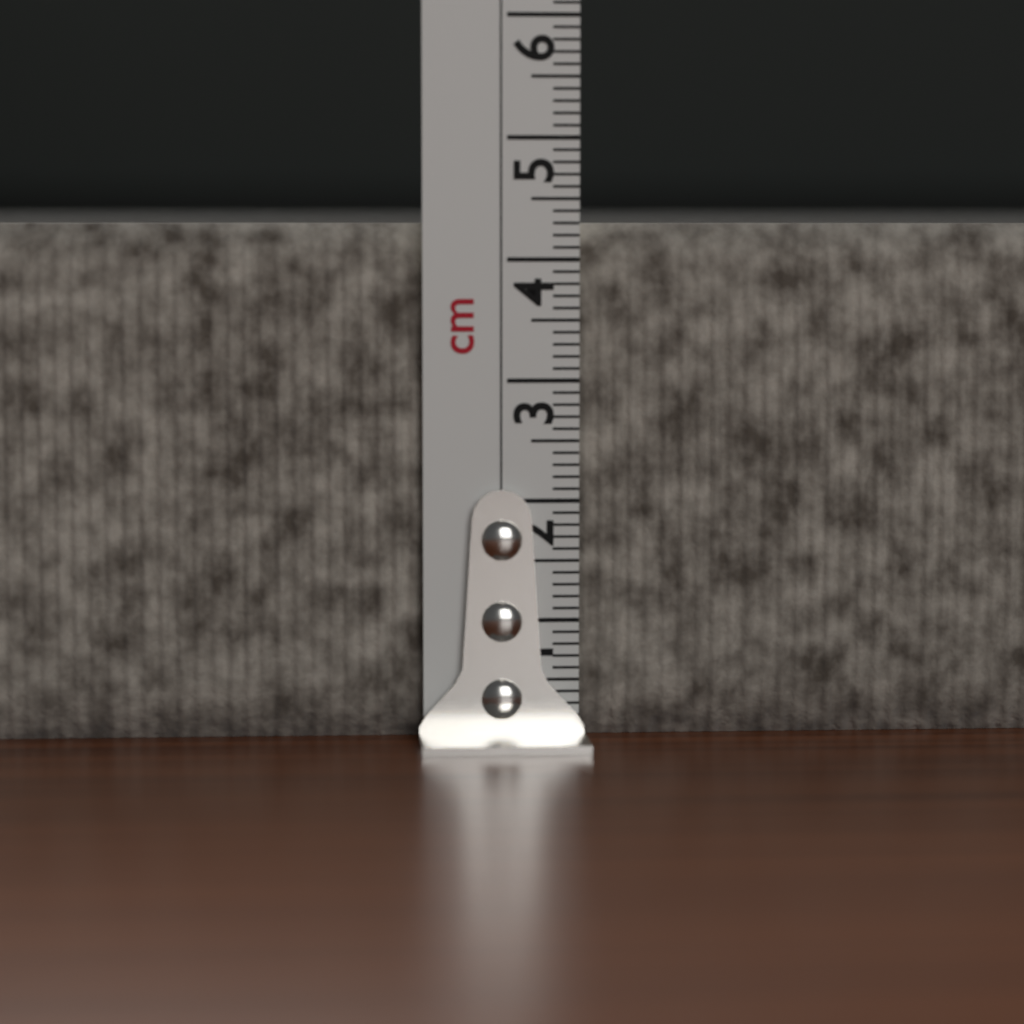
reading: 4.3 cm
